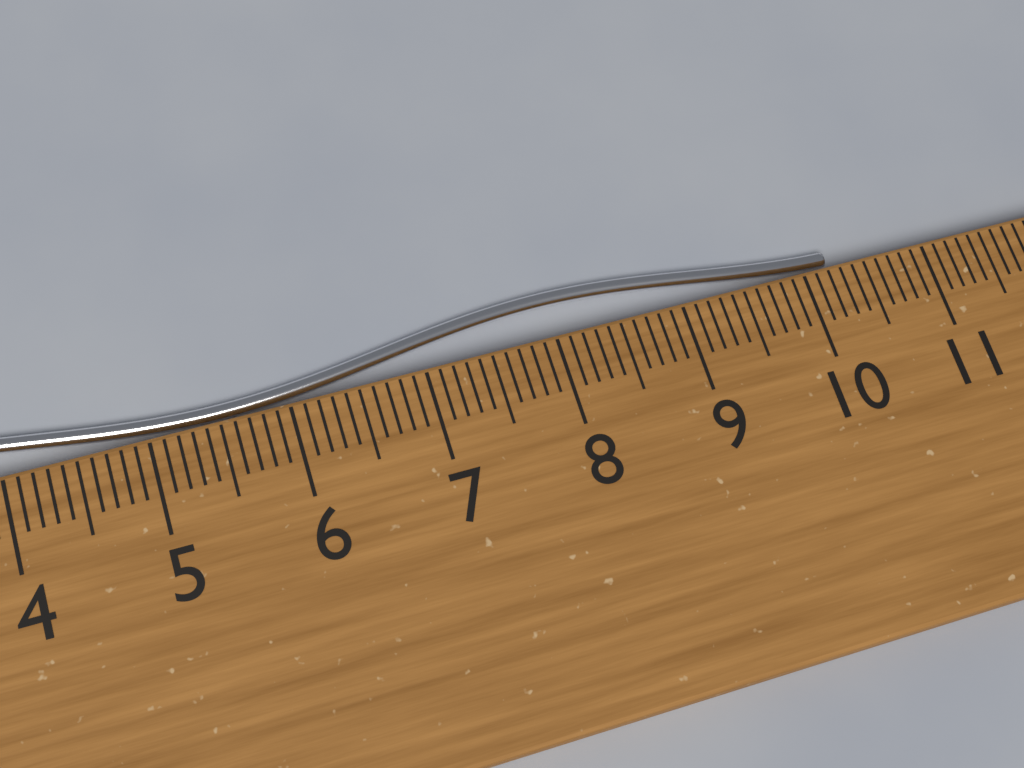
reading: 10.3 cm
